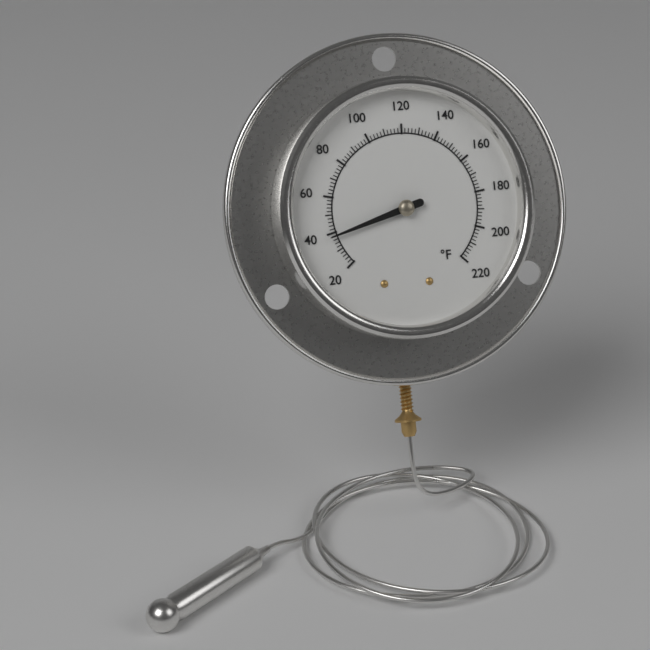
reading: 38 °F
